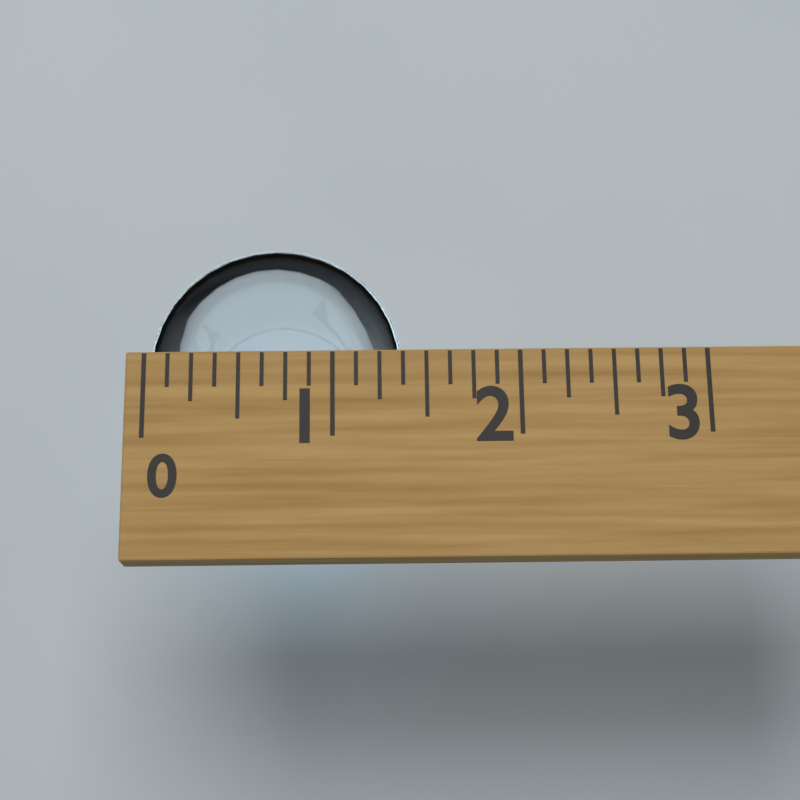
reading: 1.375 (no unit)
